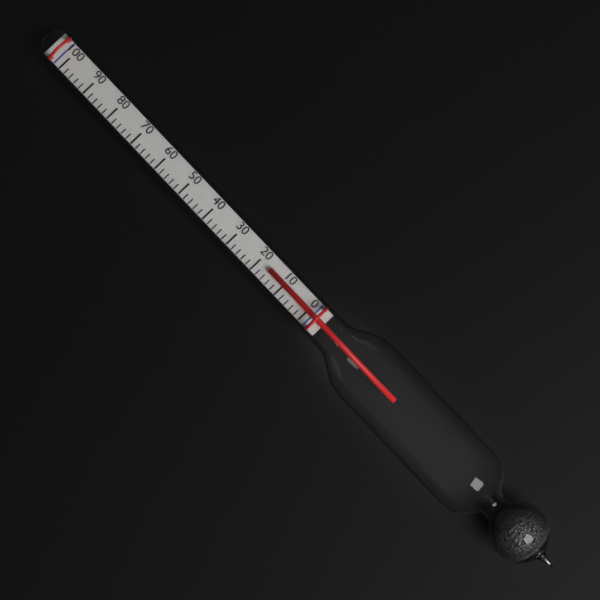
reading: 16 (no unit)
